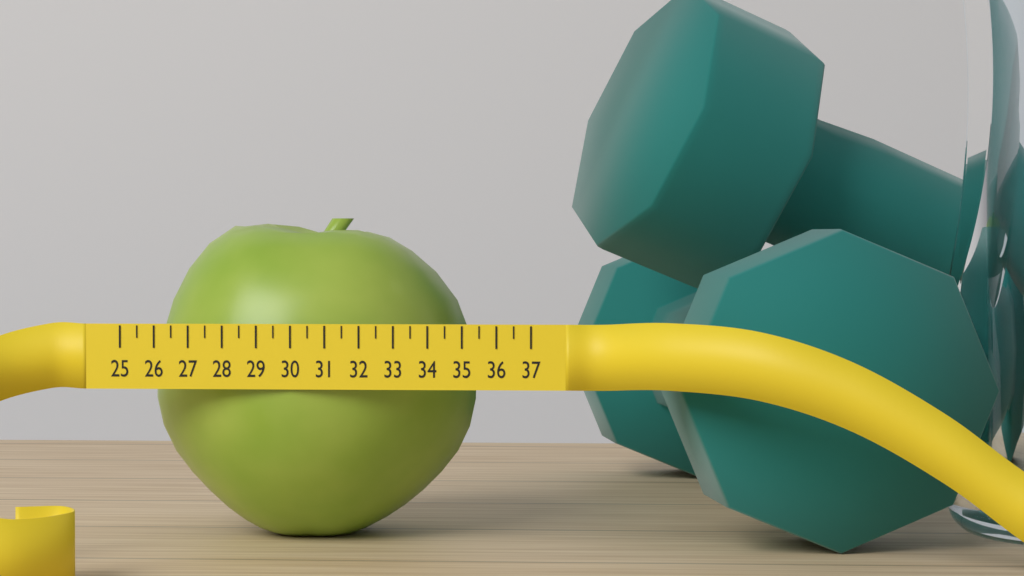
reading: 35.0 (no unit)
